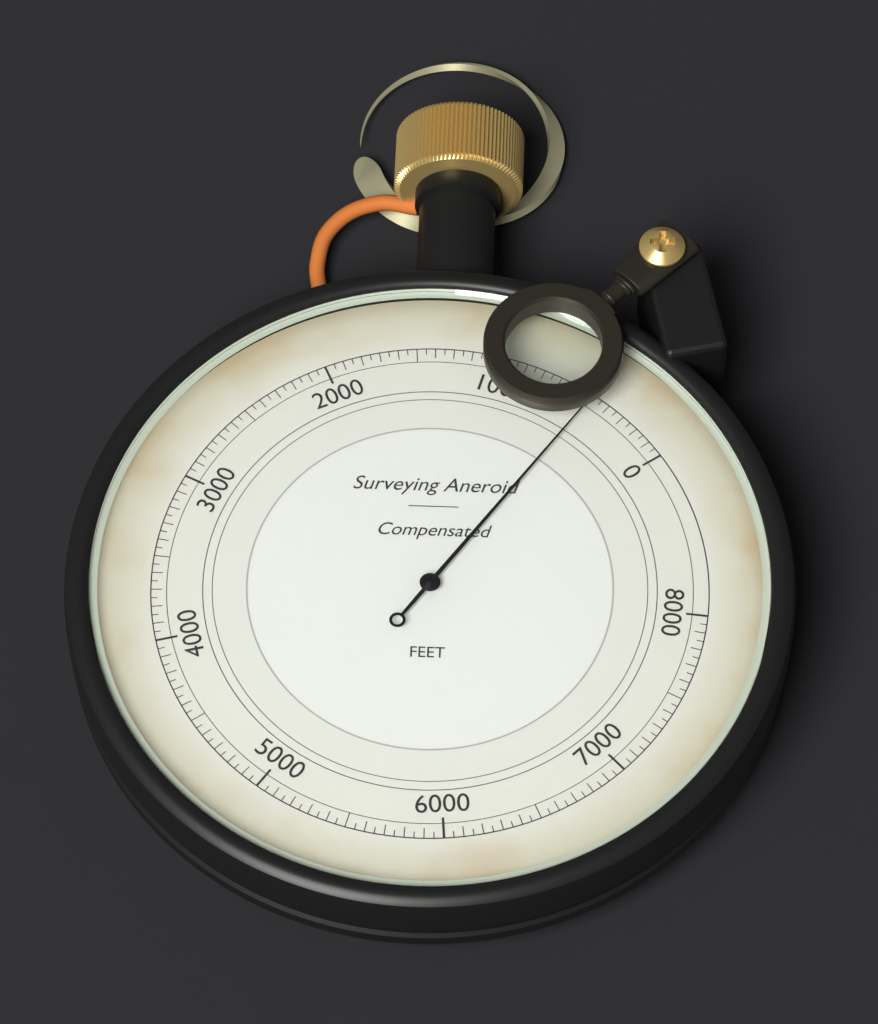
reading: 500 ft
